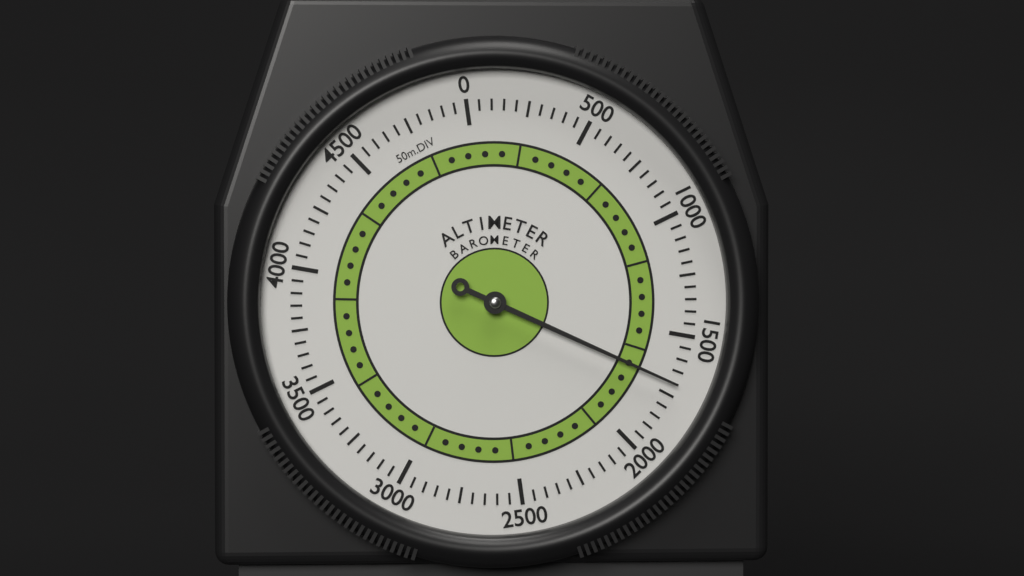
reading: 1700 m
